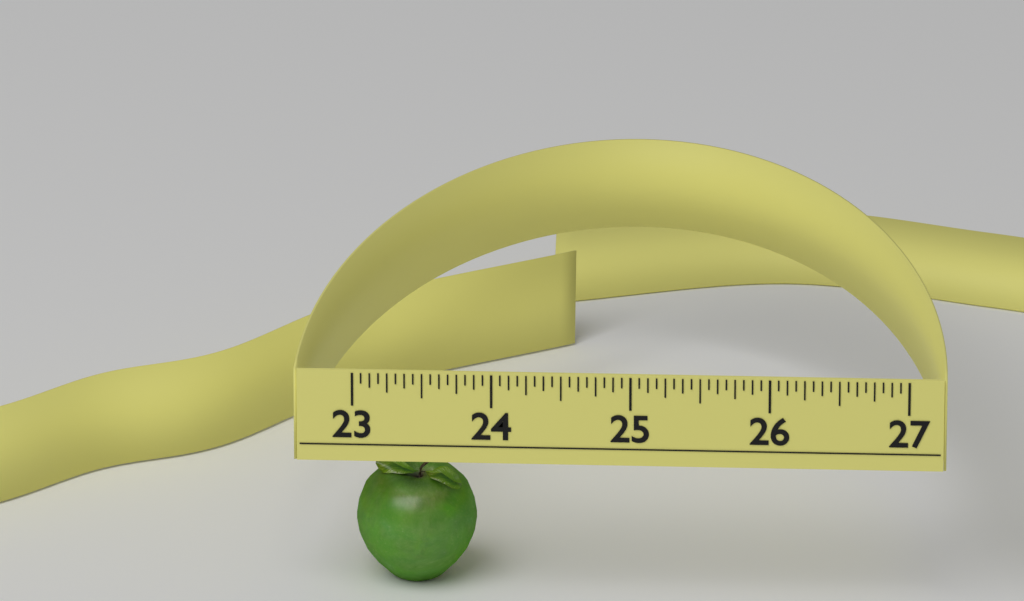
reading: 23.8750 (no unit)
